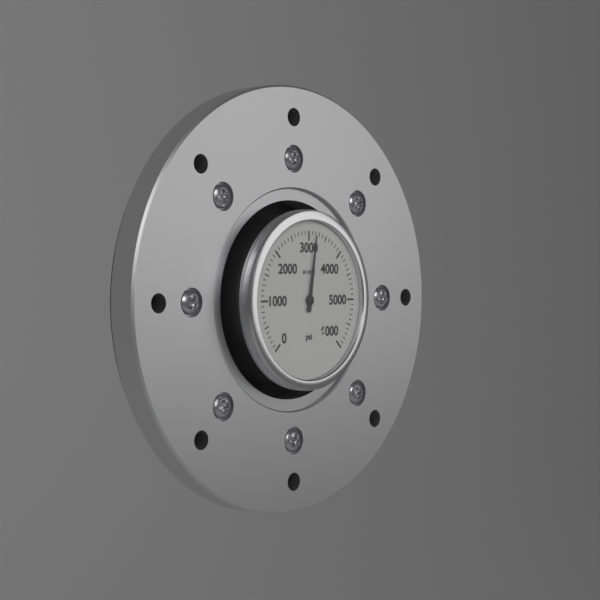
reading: 3200 psi
